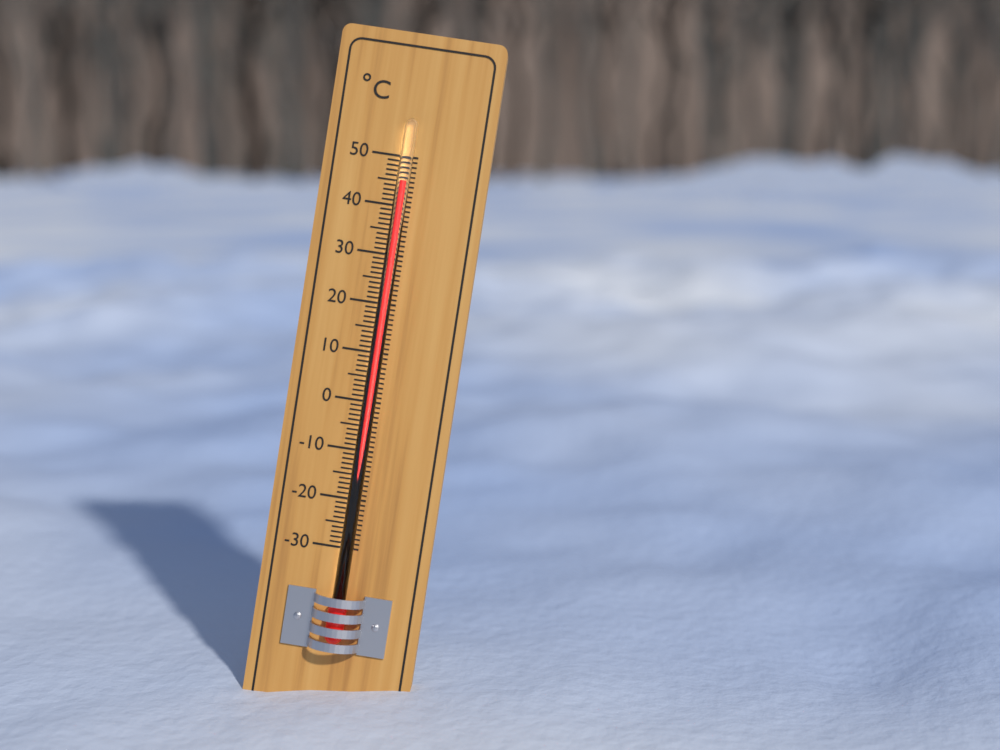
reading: 45 °C
